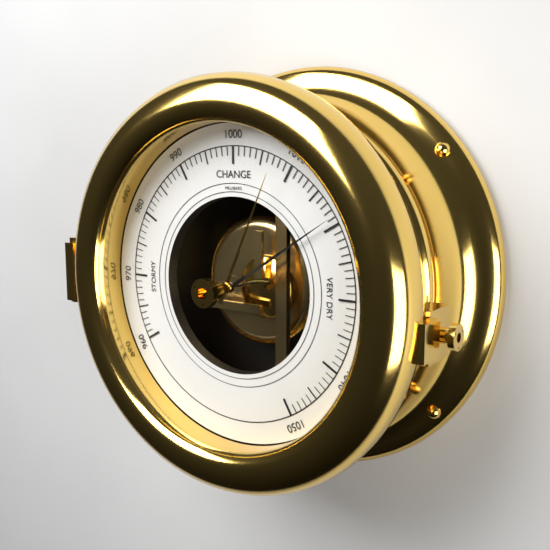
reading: 1019 mbar
